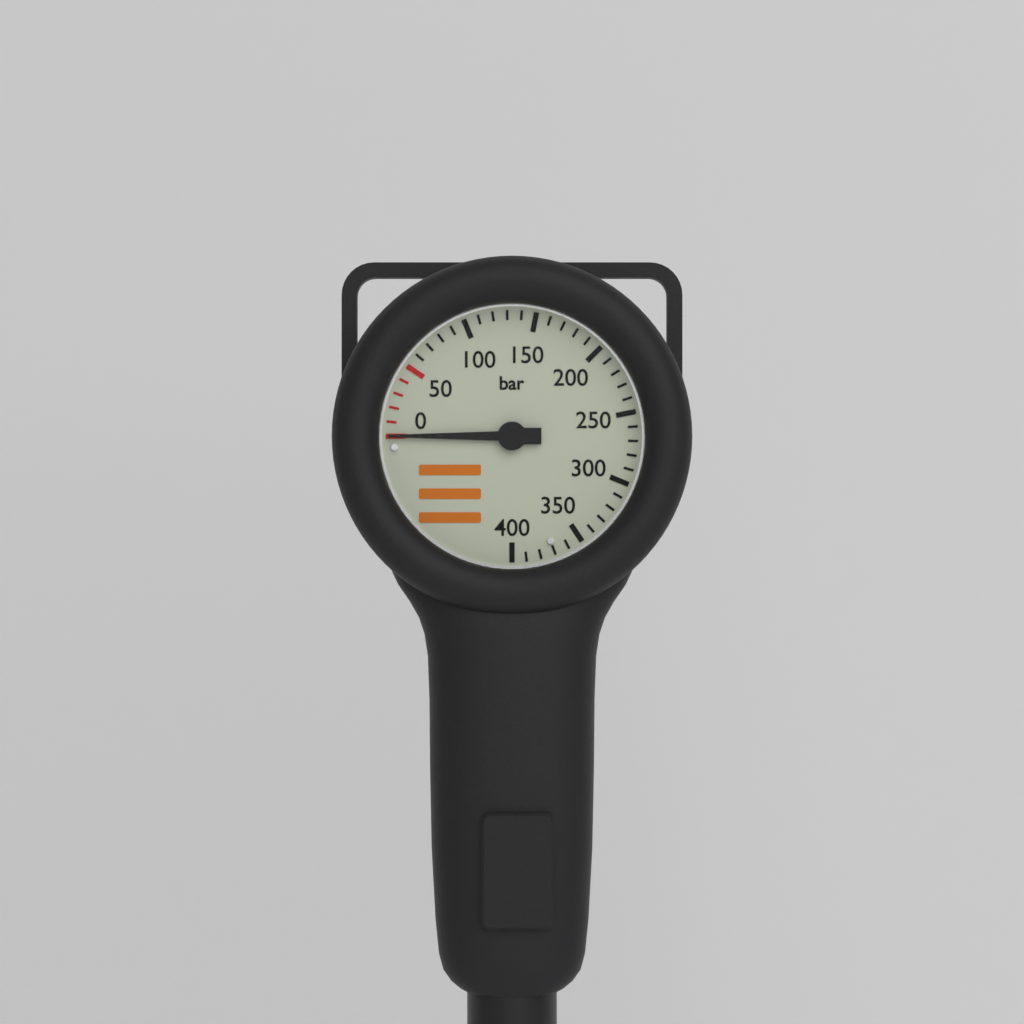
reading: 0 bar
